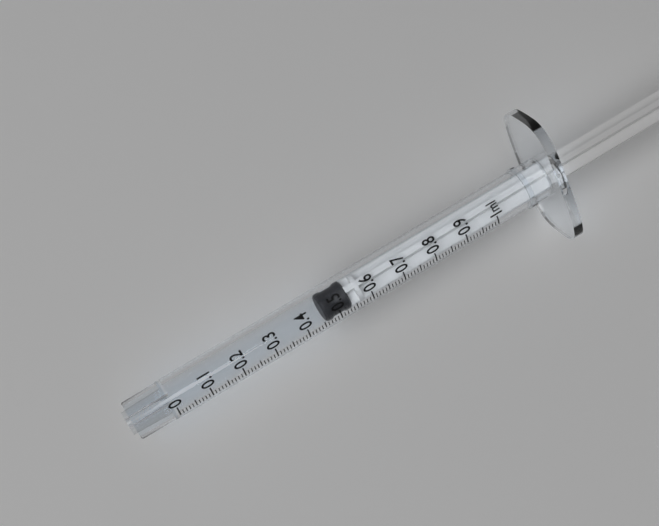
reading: 0.46 ml
